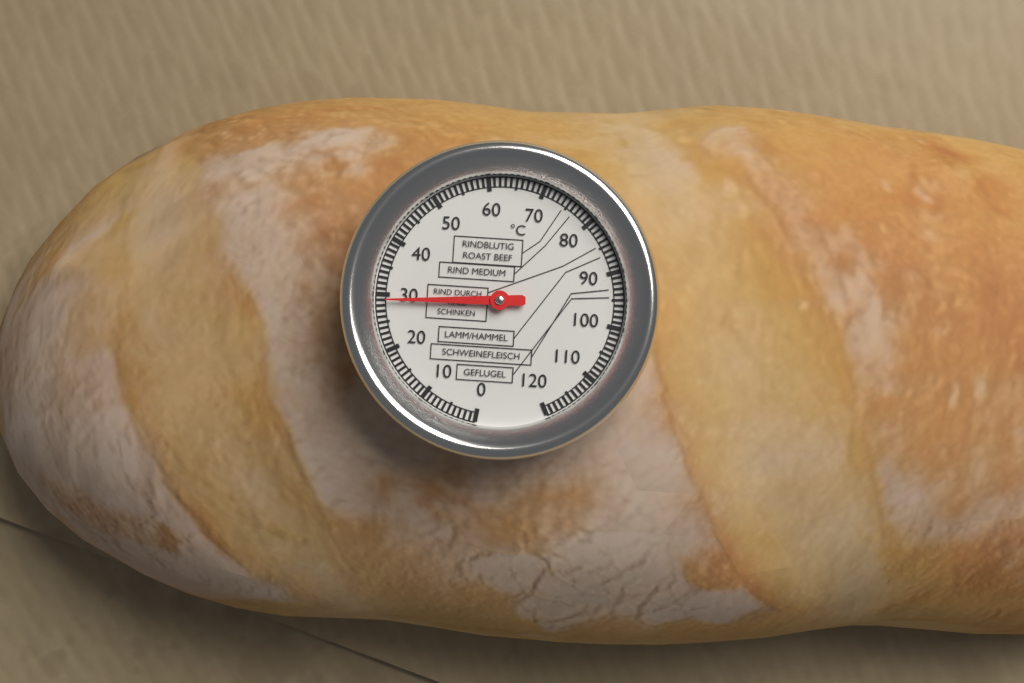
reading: 29 °C
